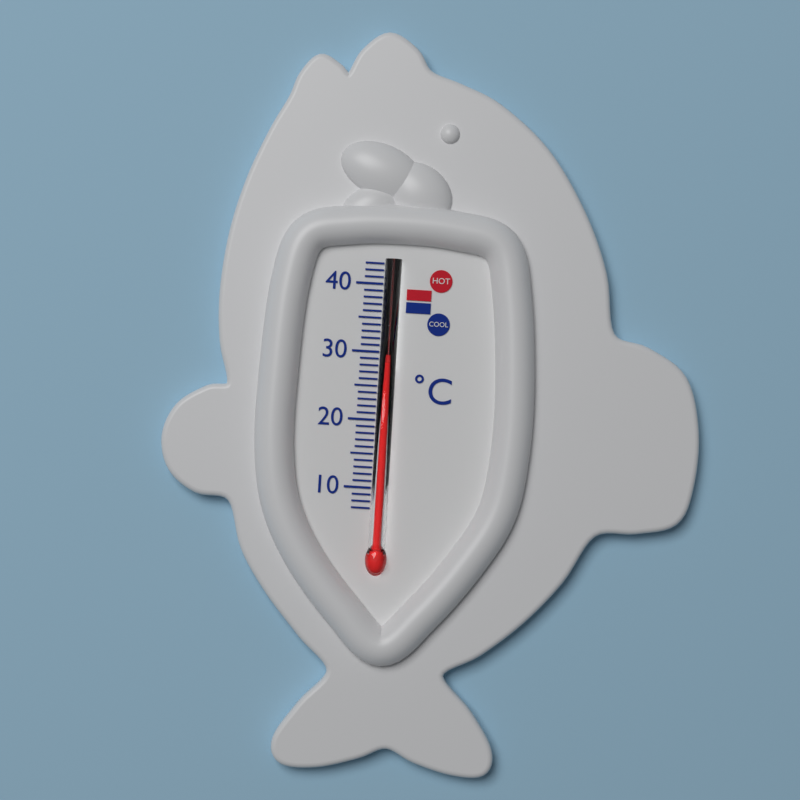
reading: 28 °C
